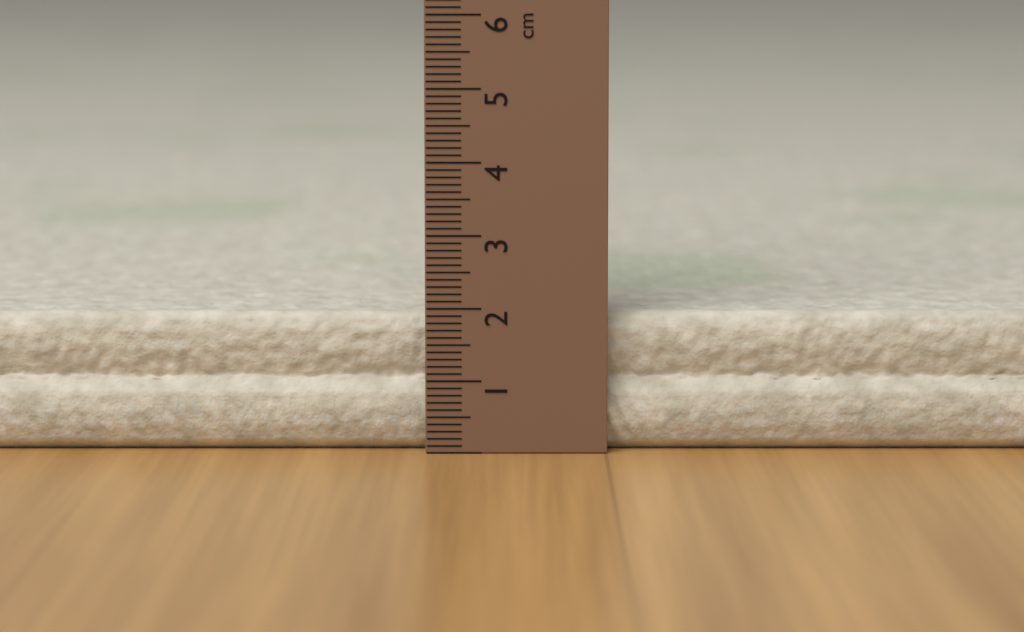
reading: 1.9 cm
